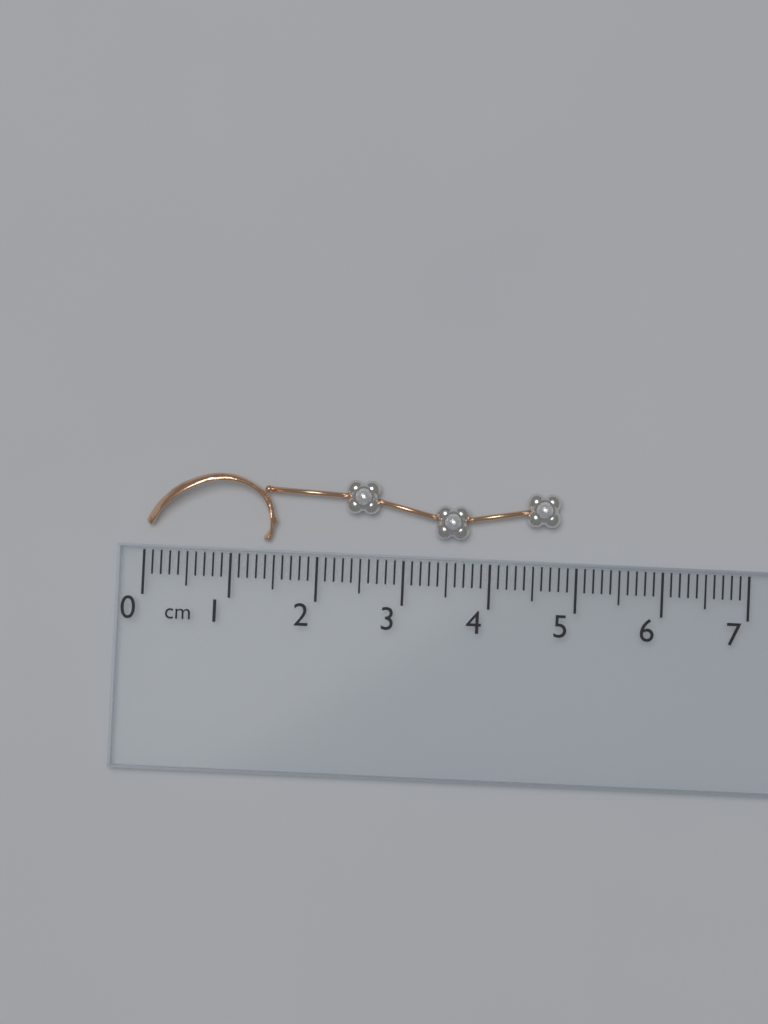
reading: 4.8 cm
